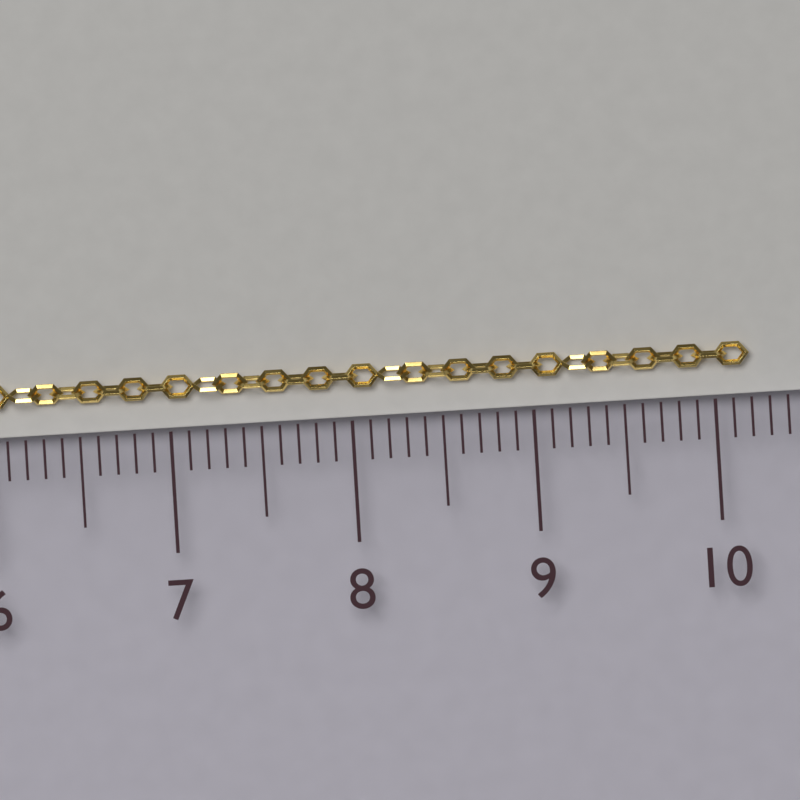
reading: 10.2 cm
